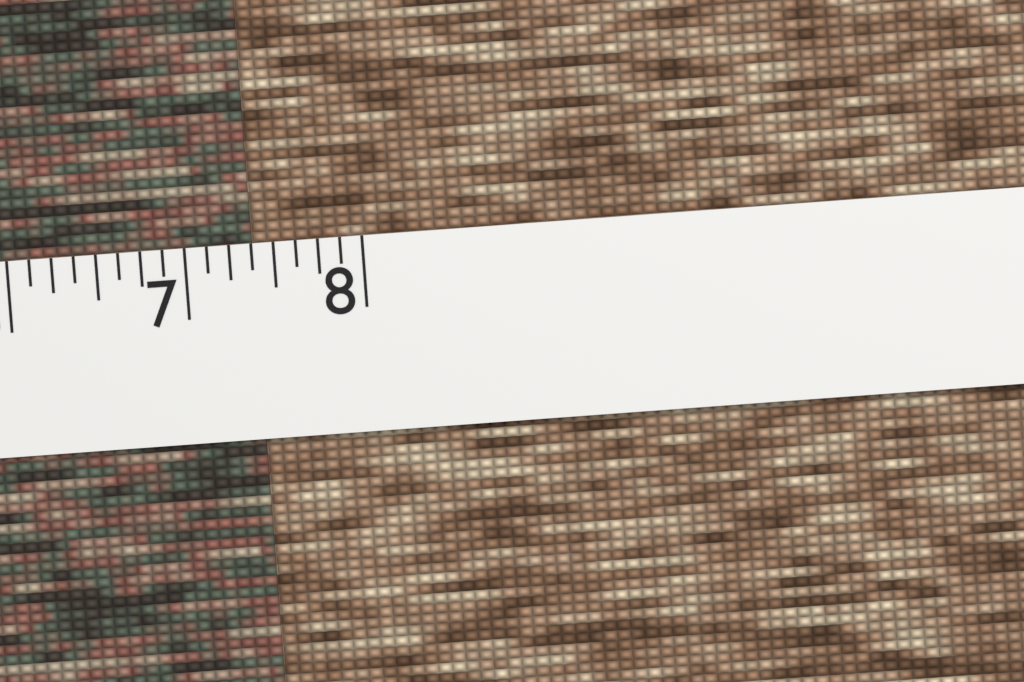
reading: 7.375 (no unit)
